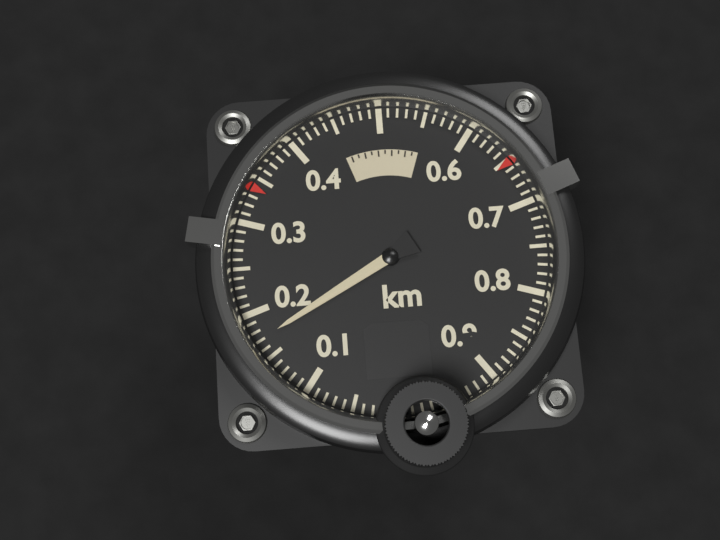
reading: 0.17 km
